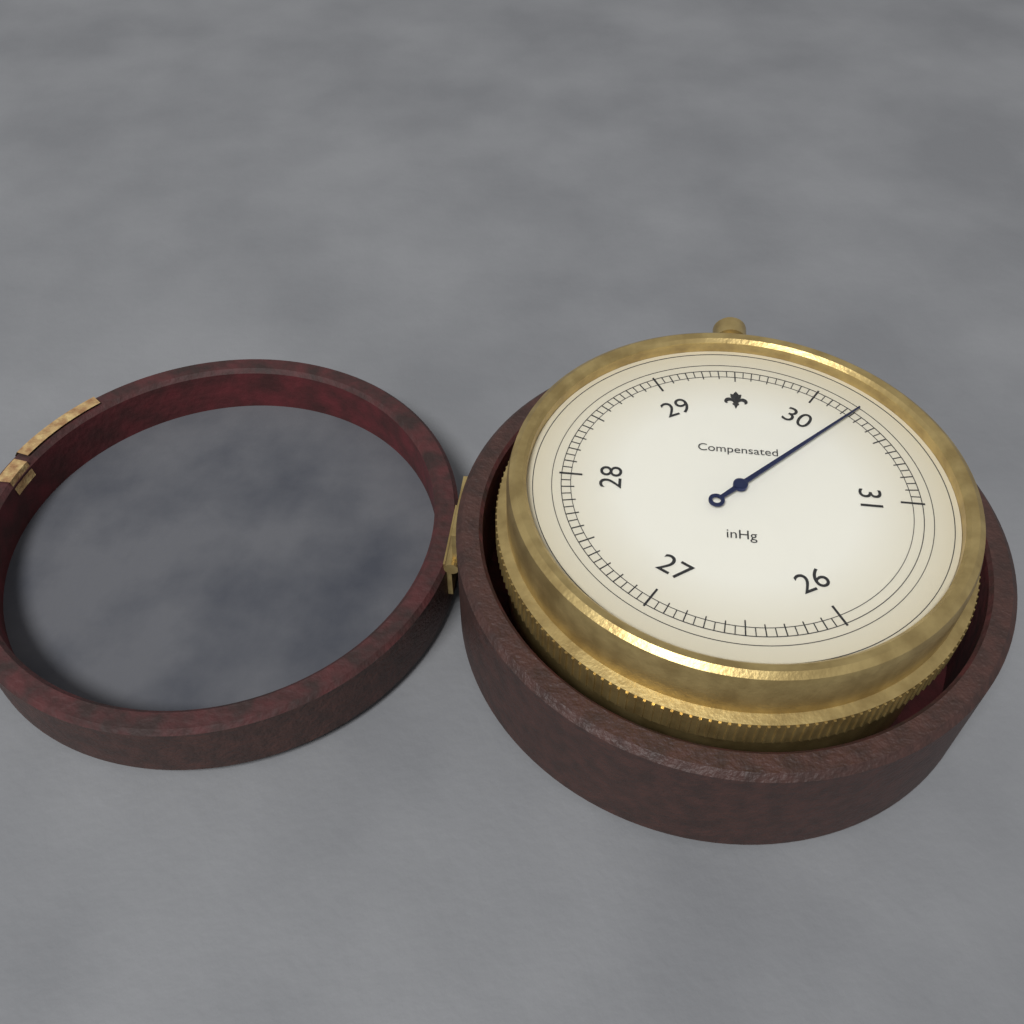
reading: 30.25 inHg
